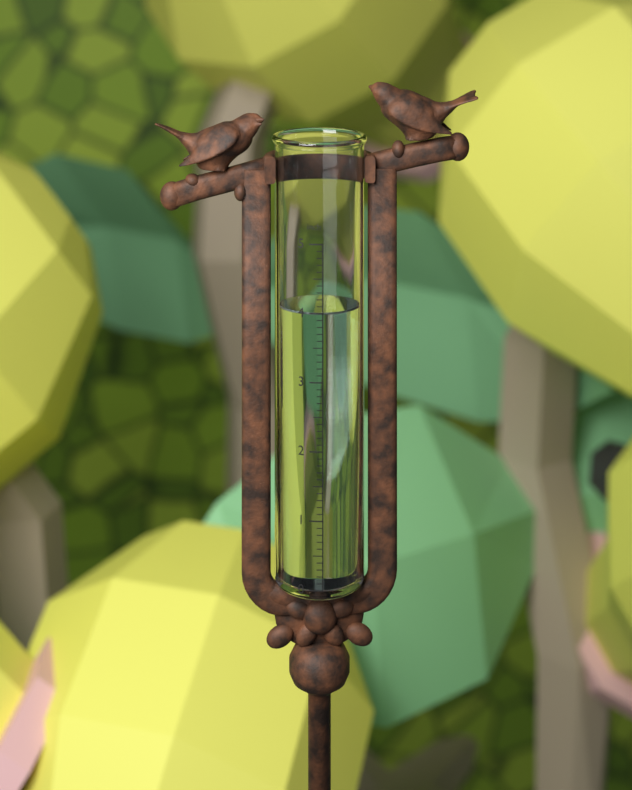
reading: 4.0 in
